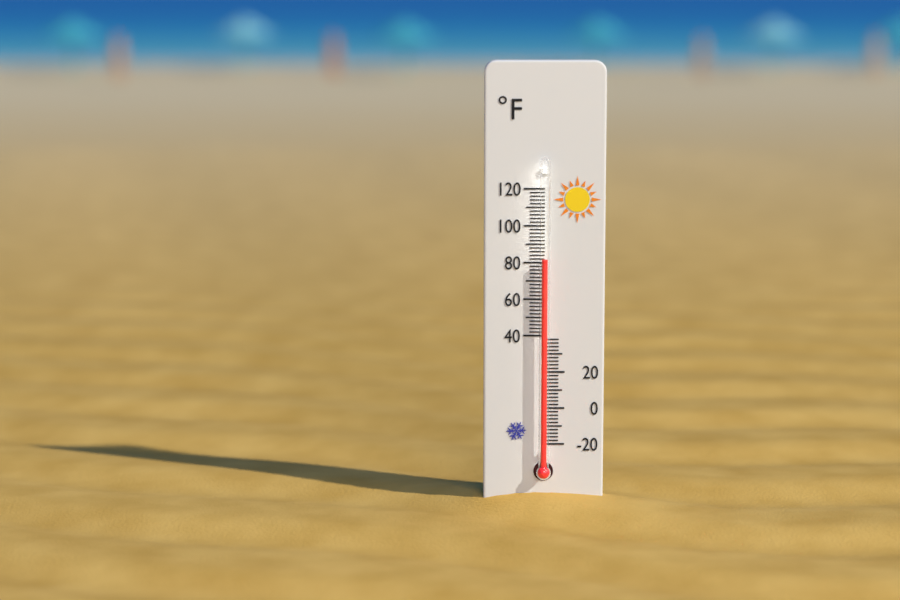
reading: 82 °F
